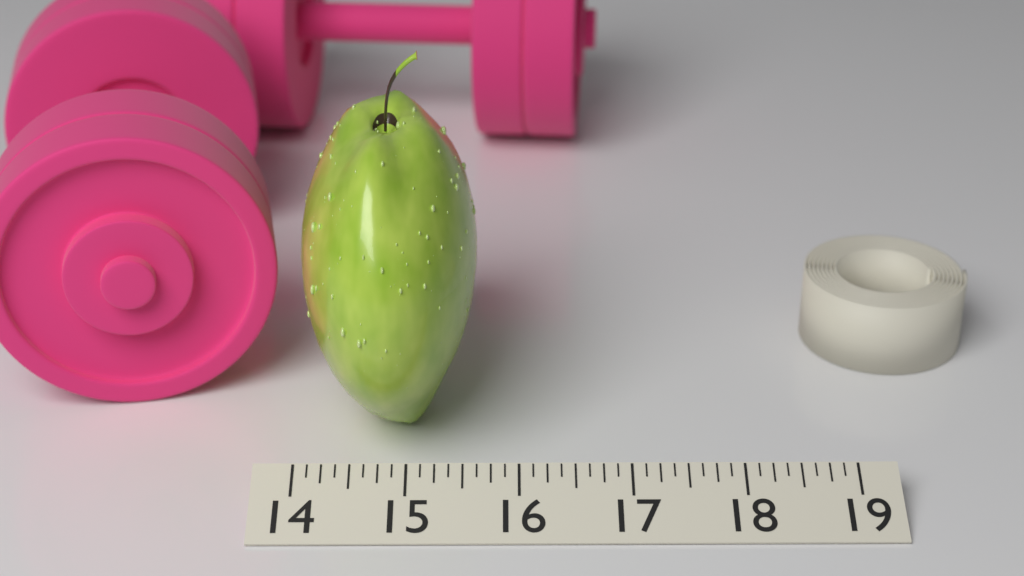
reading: 15.625 (no unit)
